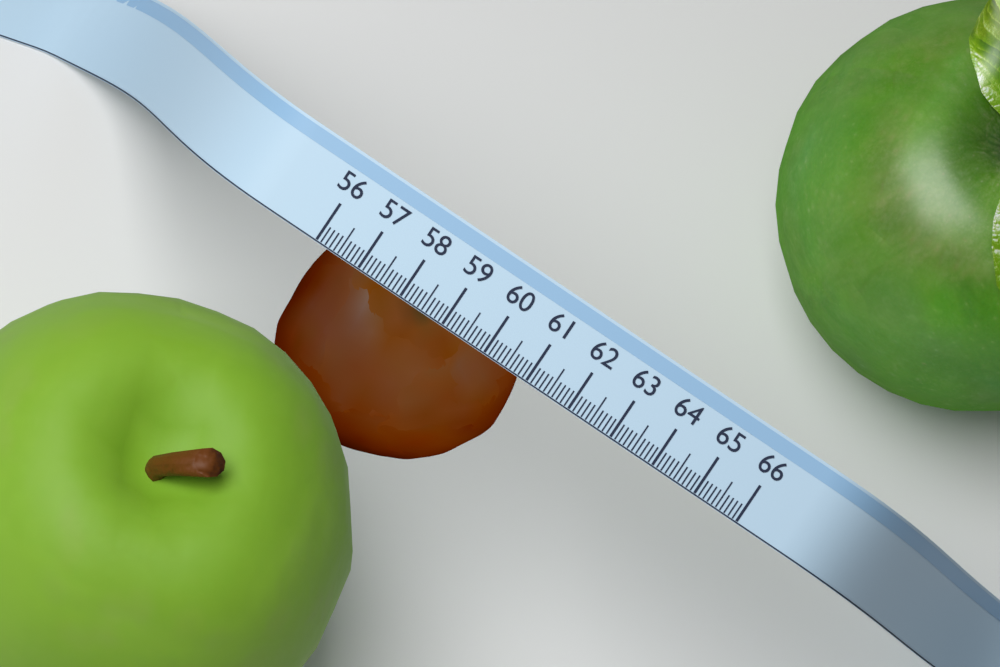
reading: 60.9 (no unit)
